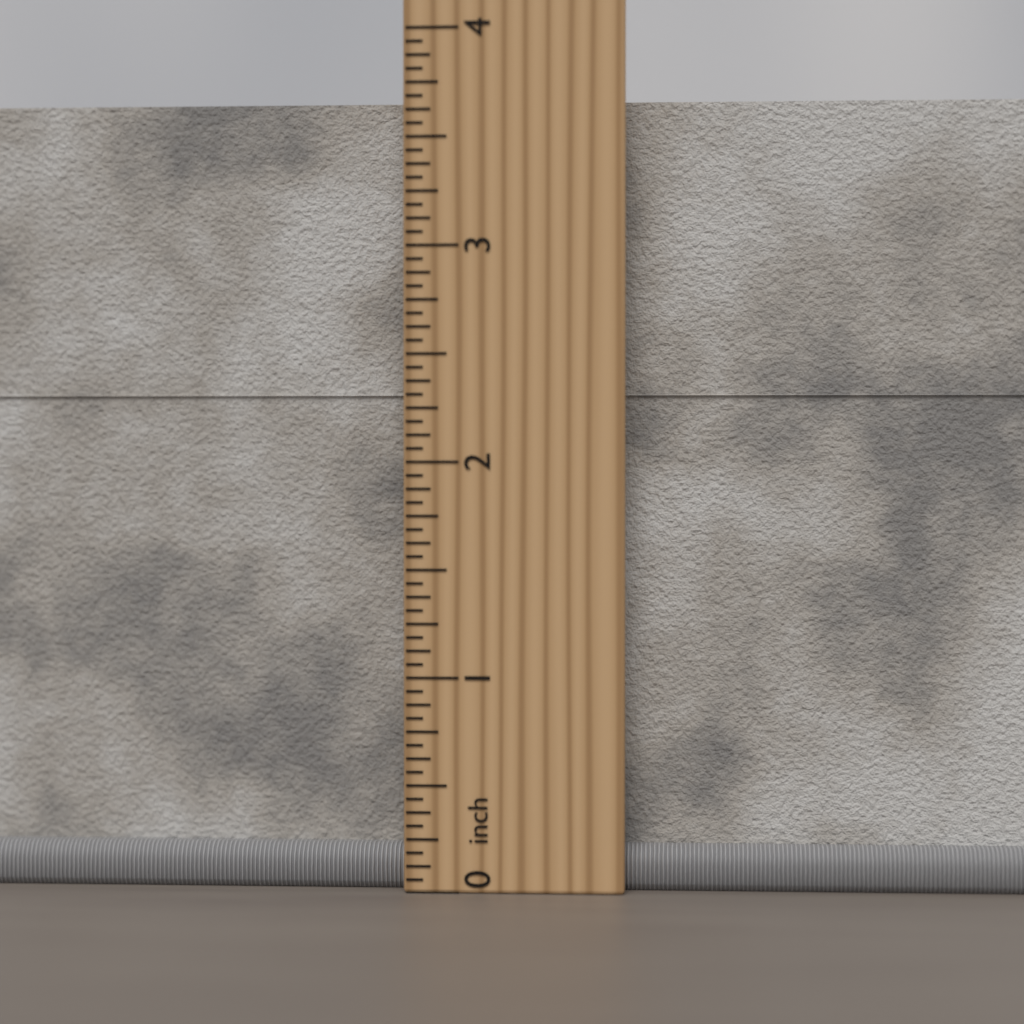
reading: 3.6875 inch
